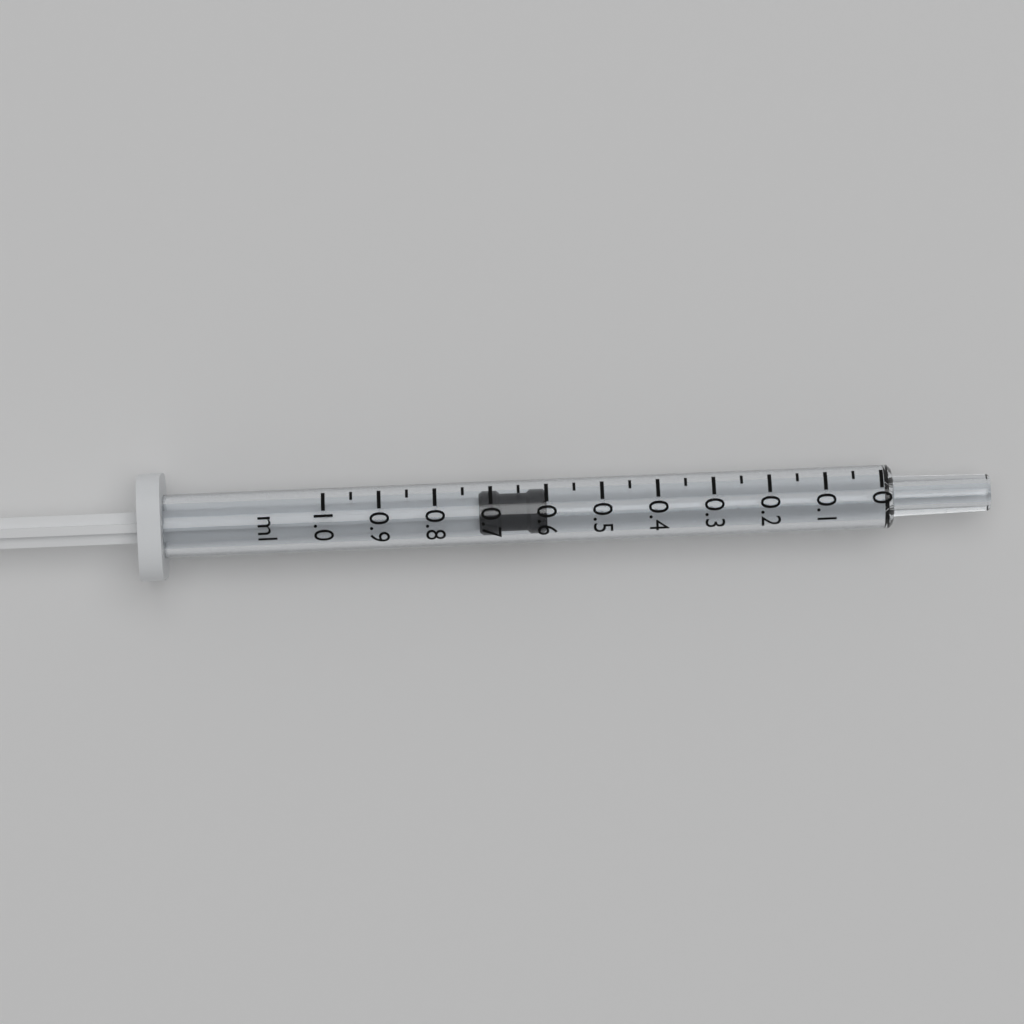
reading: 0.60 ml
